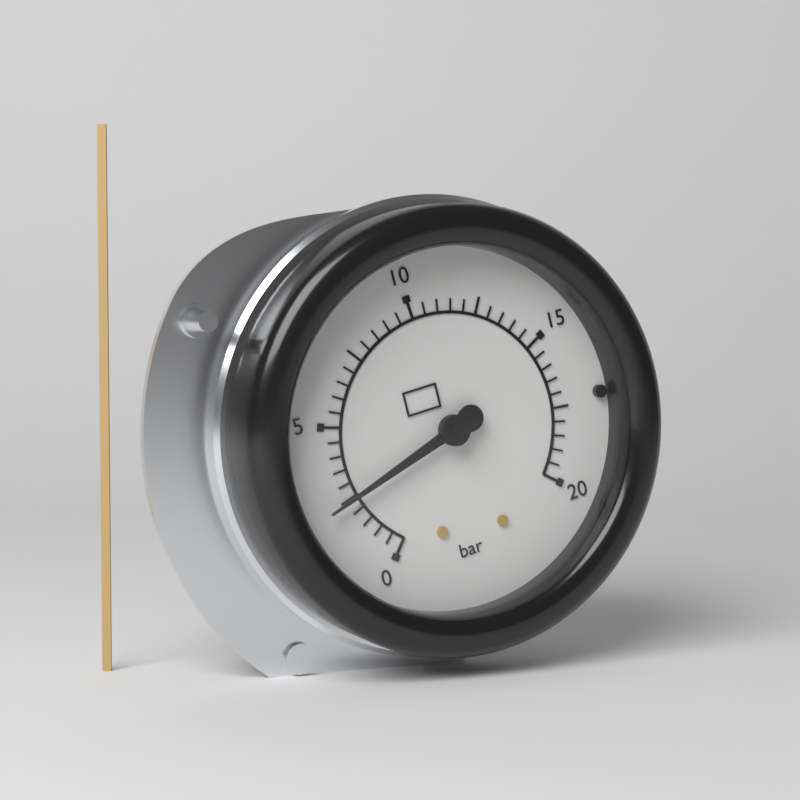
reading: 2.5 bar
